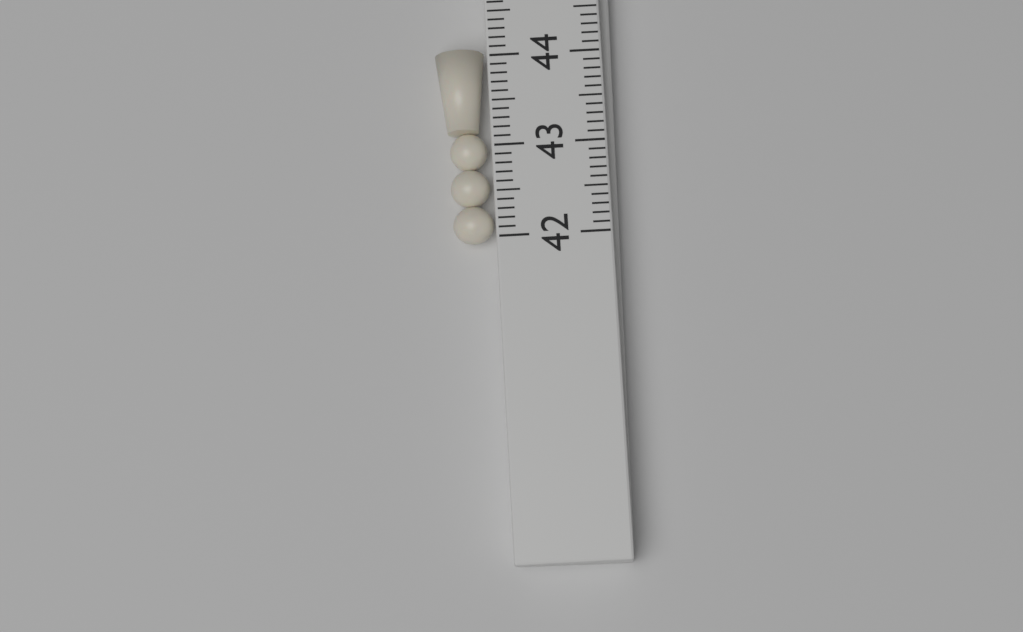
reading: 44.1 (no unit)
